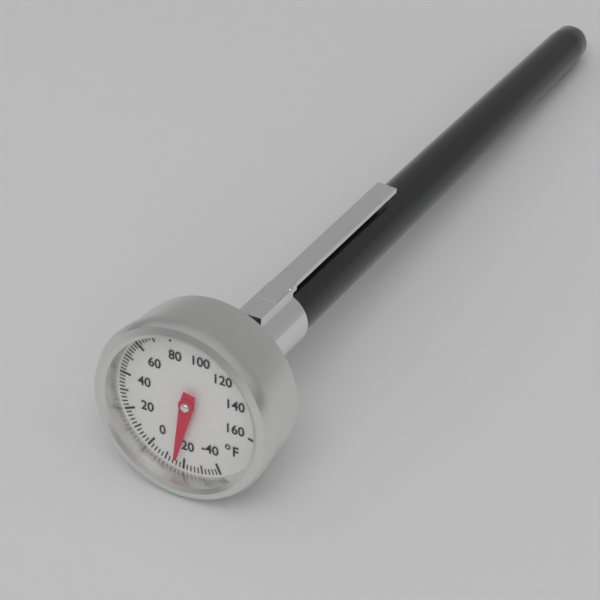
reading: -16 °F
